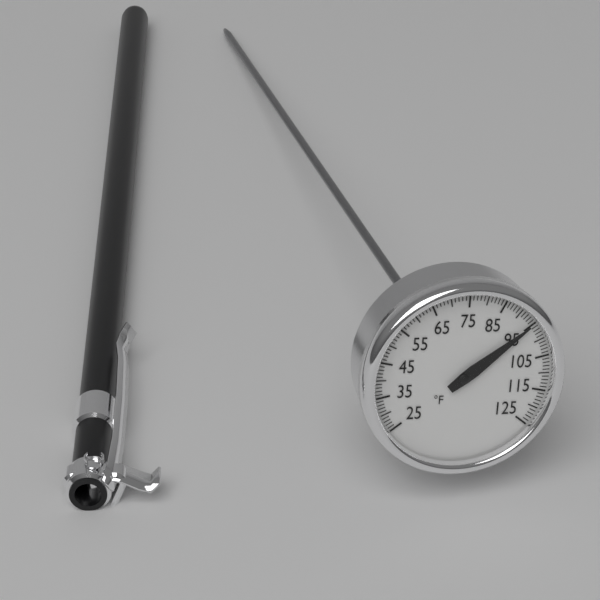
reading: 95 °F
